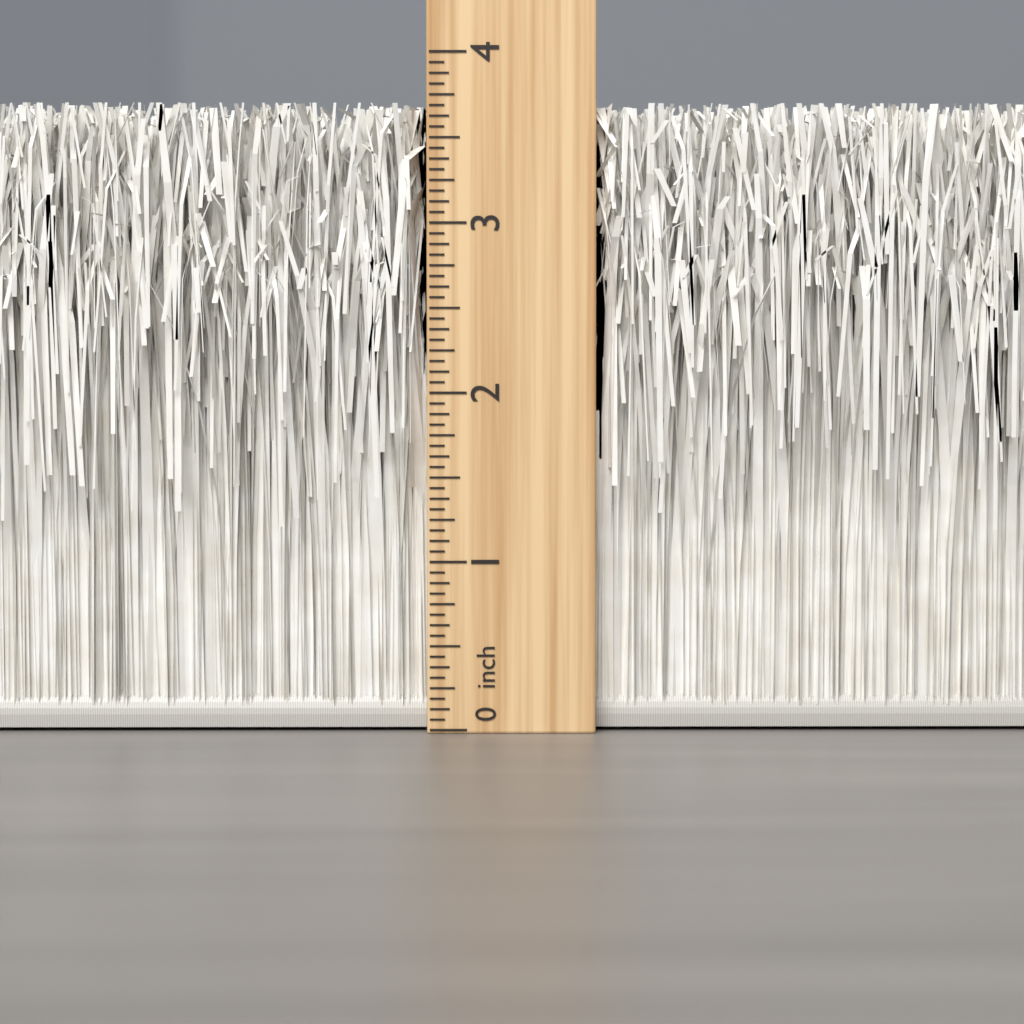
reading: 3.6875 inch
